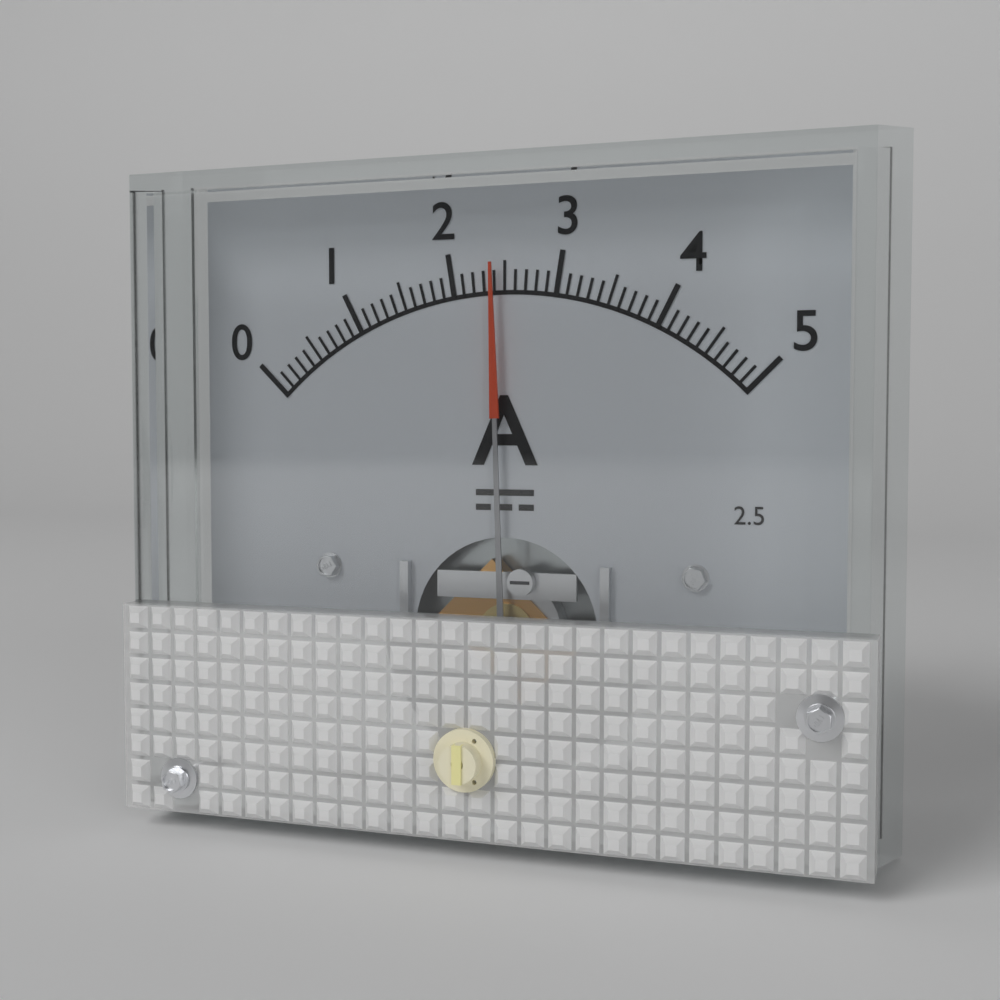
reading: 2.4 A
